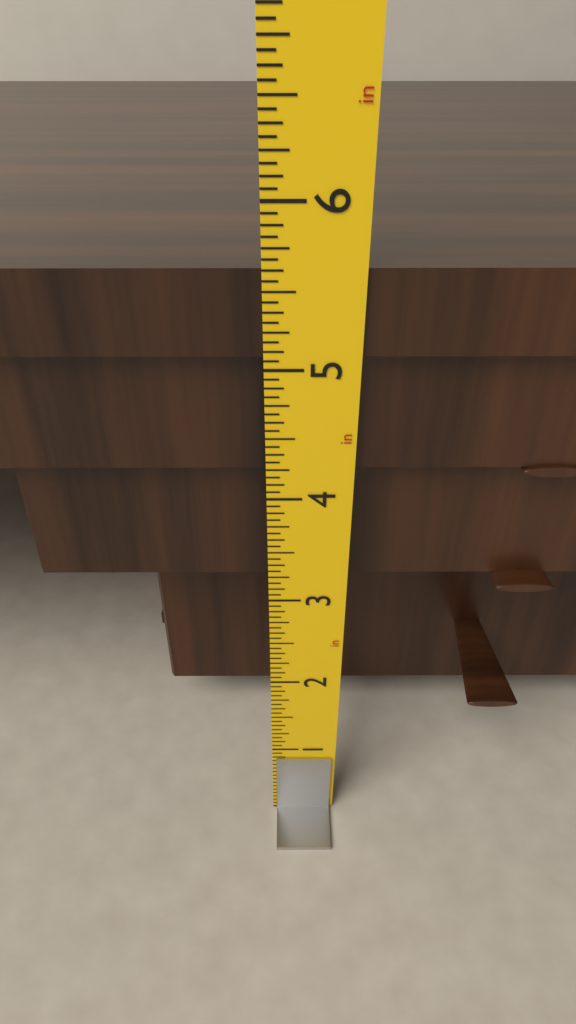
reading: 5.6250 in
